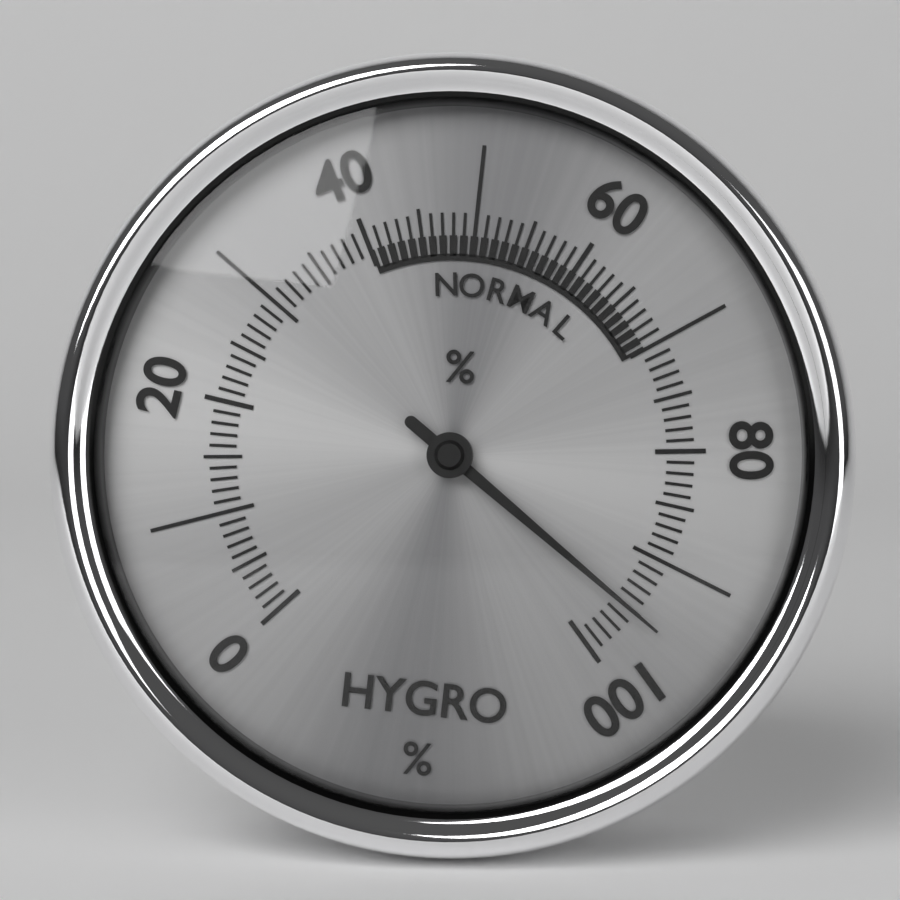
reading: 95 %
